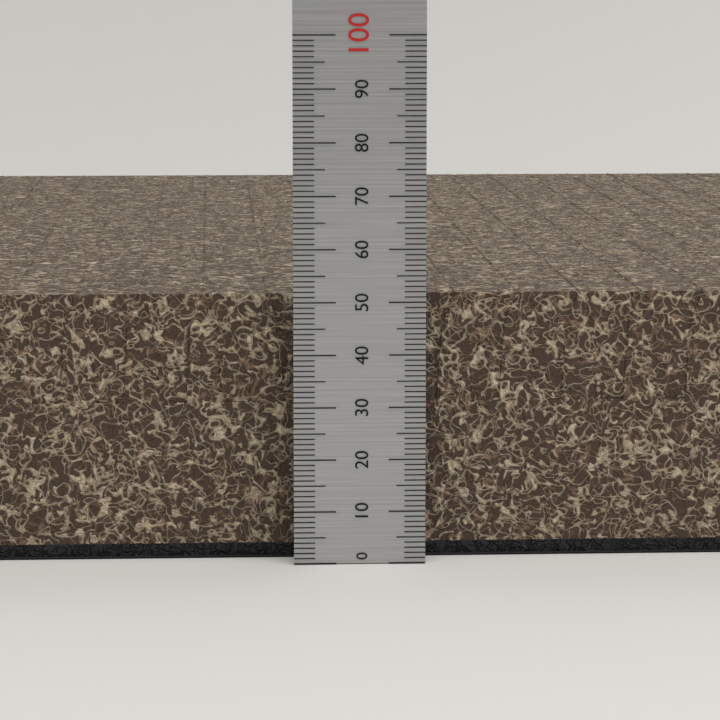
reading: 51 (no unit)
